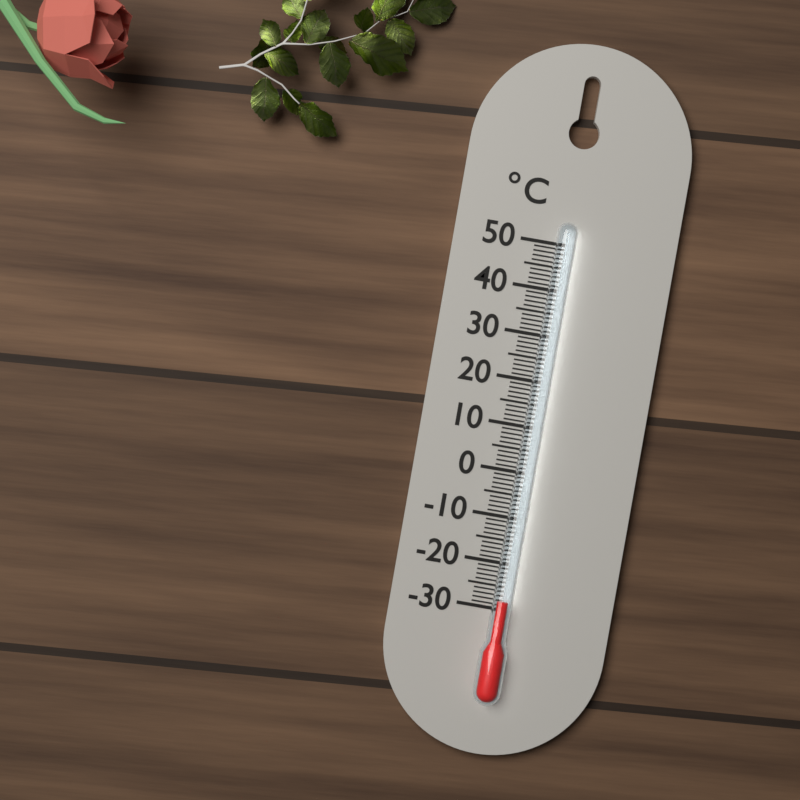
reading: -28 °C
